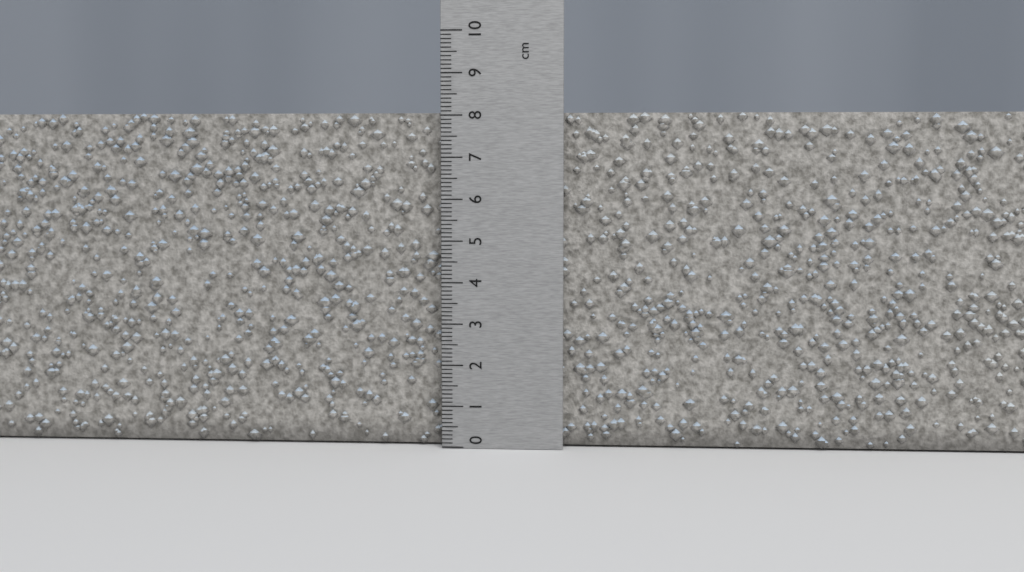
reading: 8.1 cm
